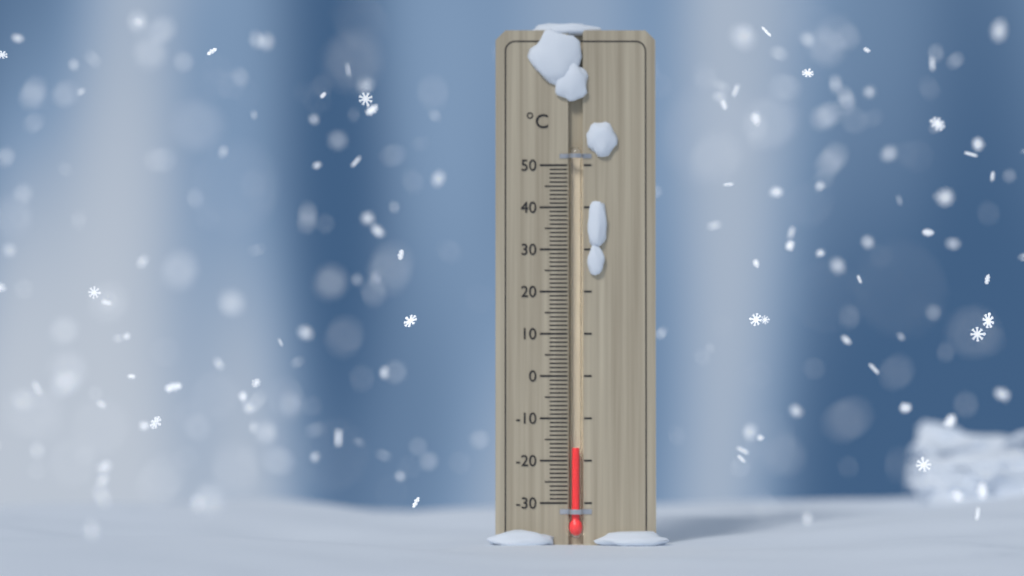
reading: -17 °C
